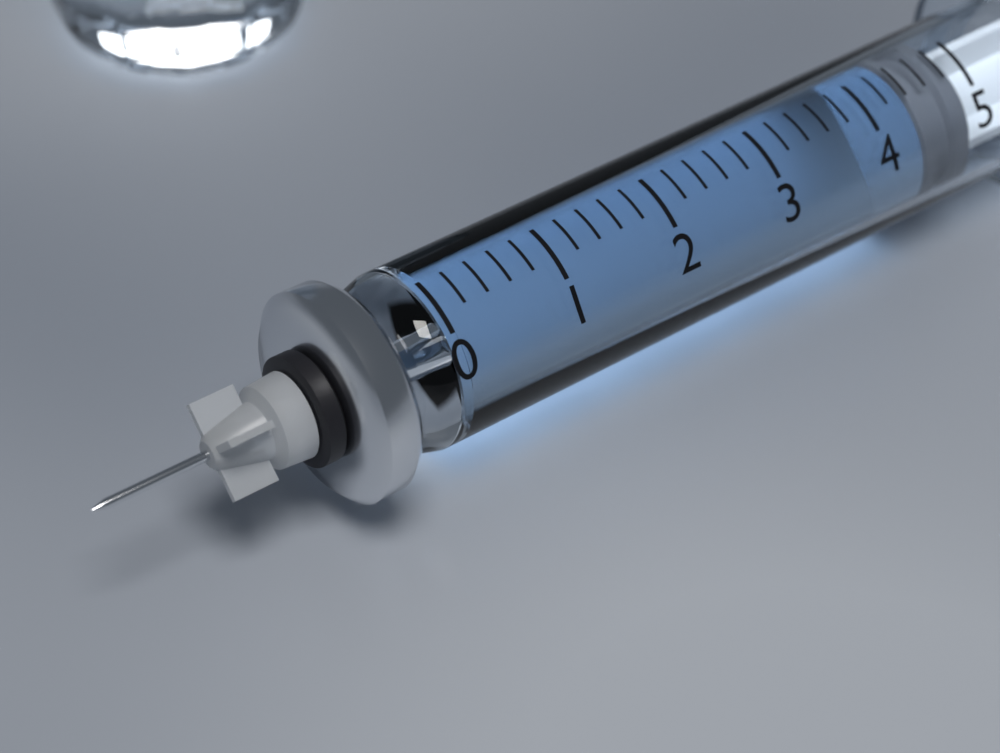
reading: 4.4 (no unit)
